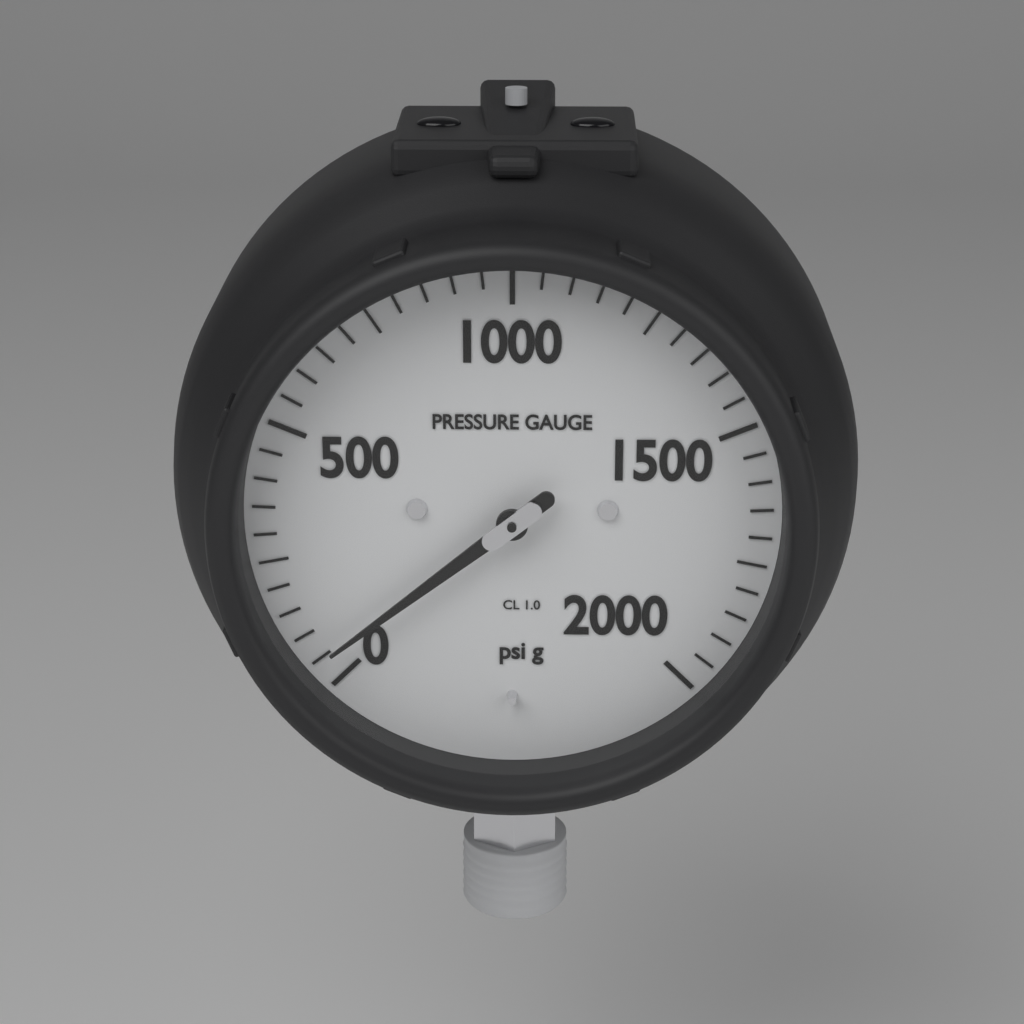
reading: 50 psi
